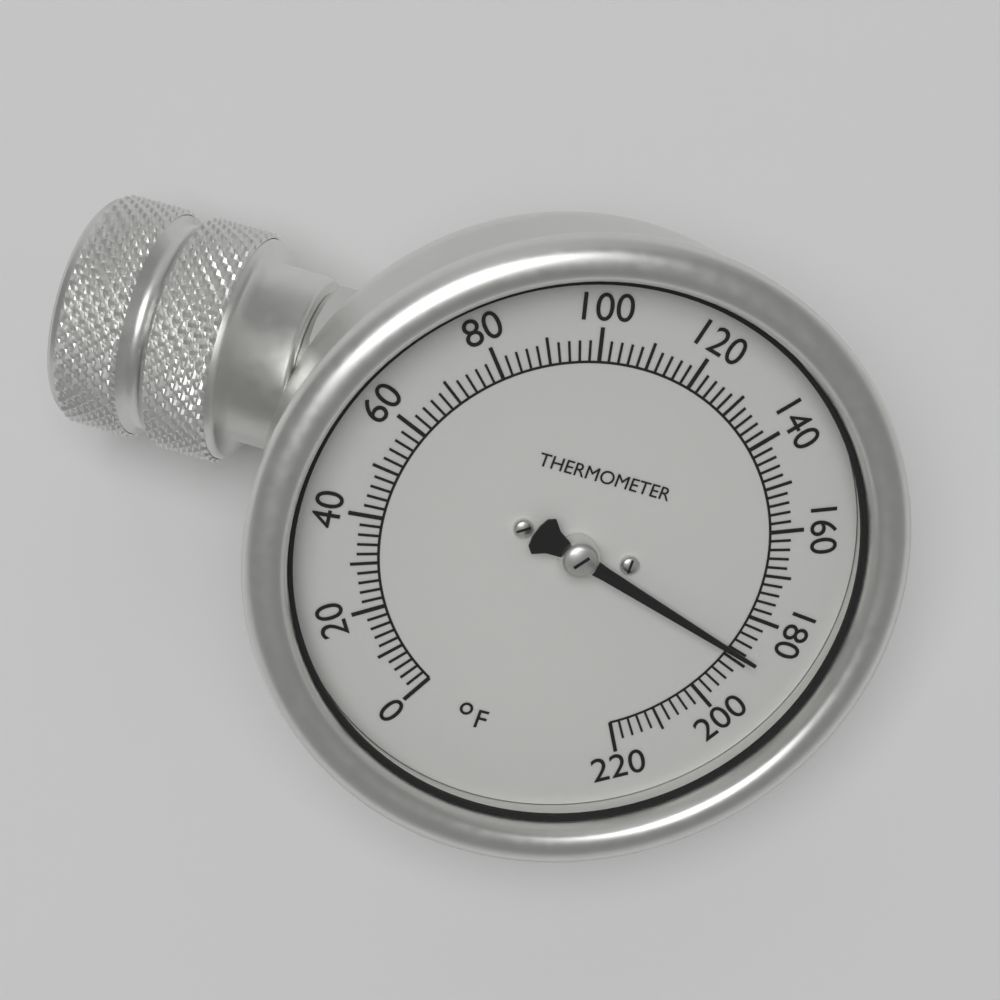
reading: 188 °F
